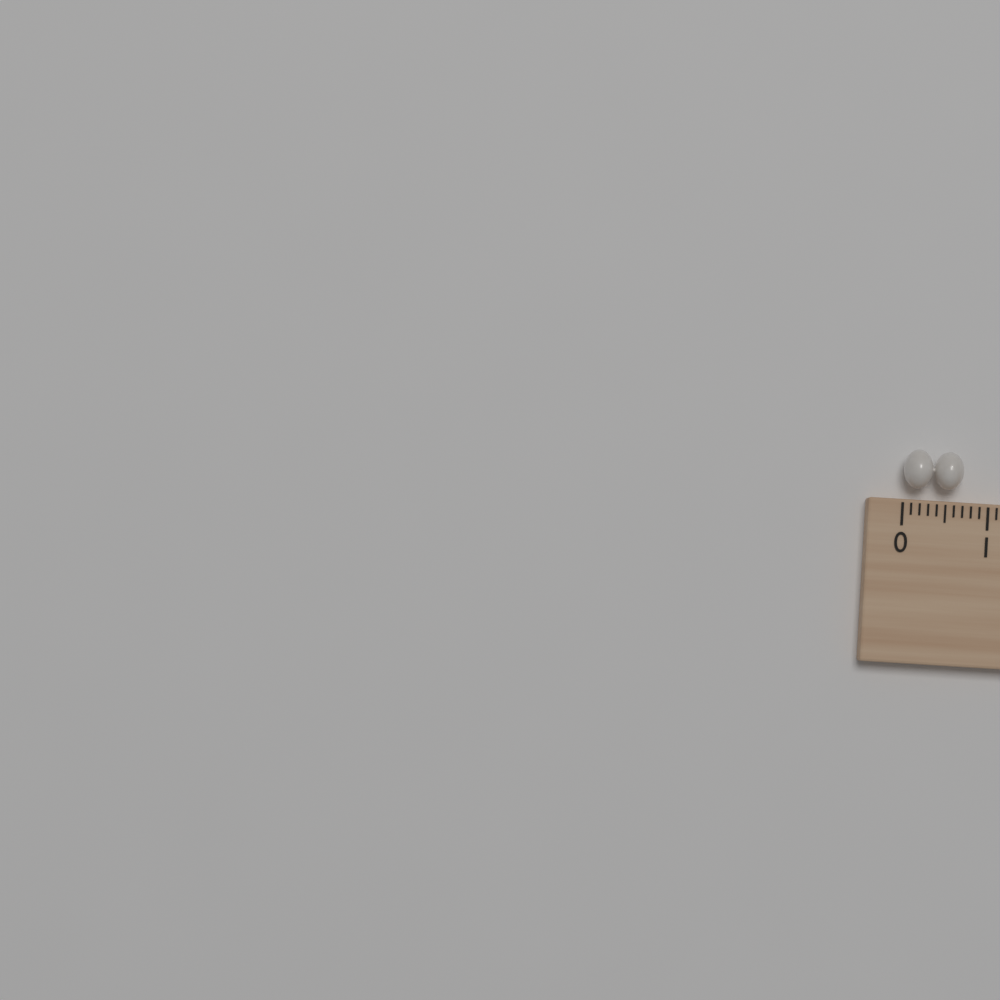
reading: 0.7 cm
